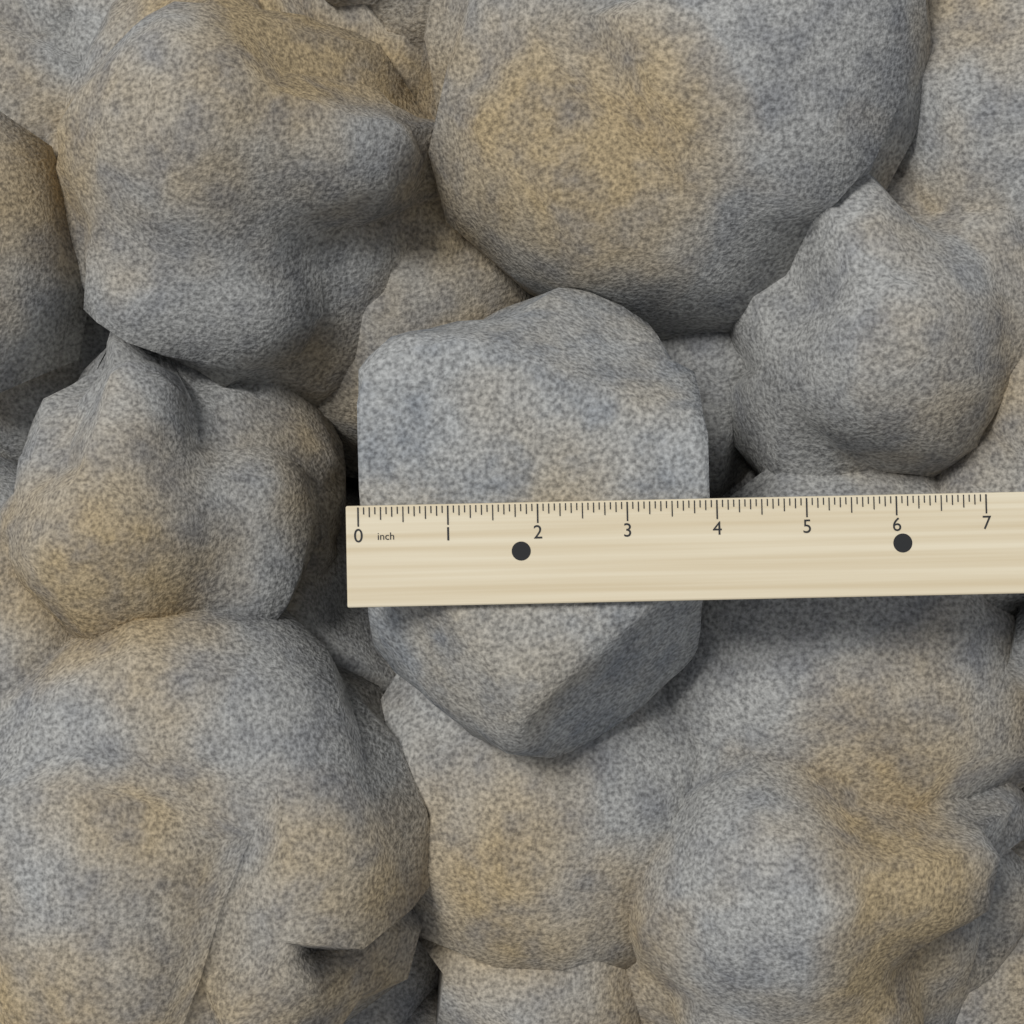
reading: 3.9375 inch
